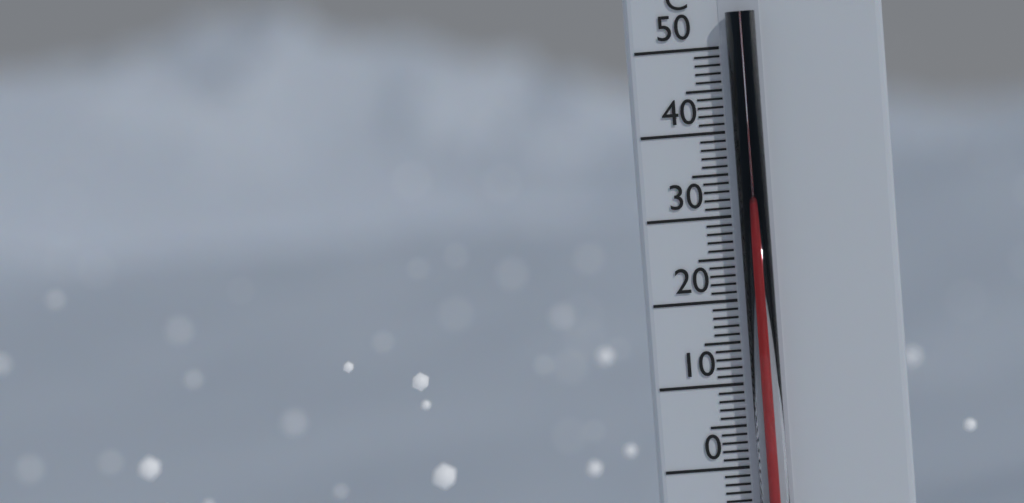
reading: 30 °C
